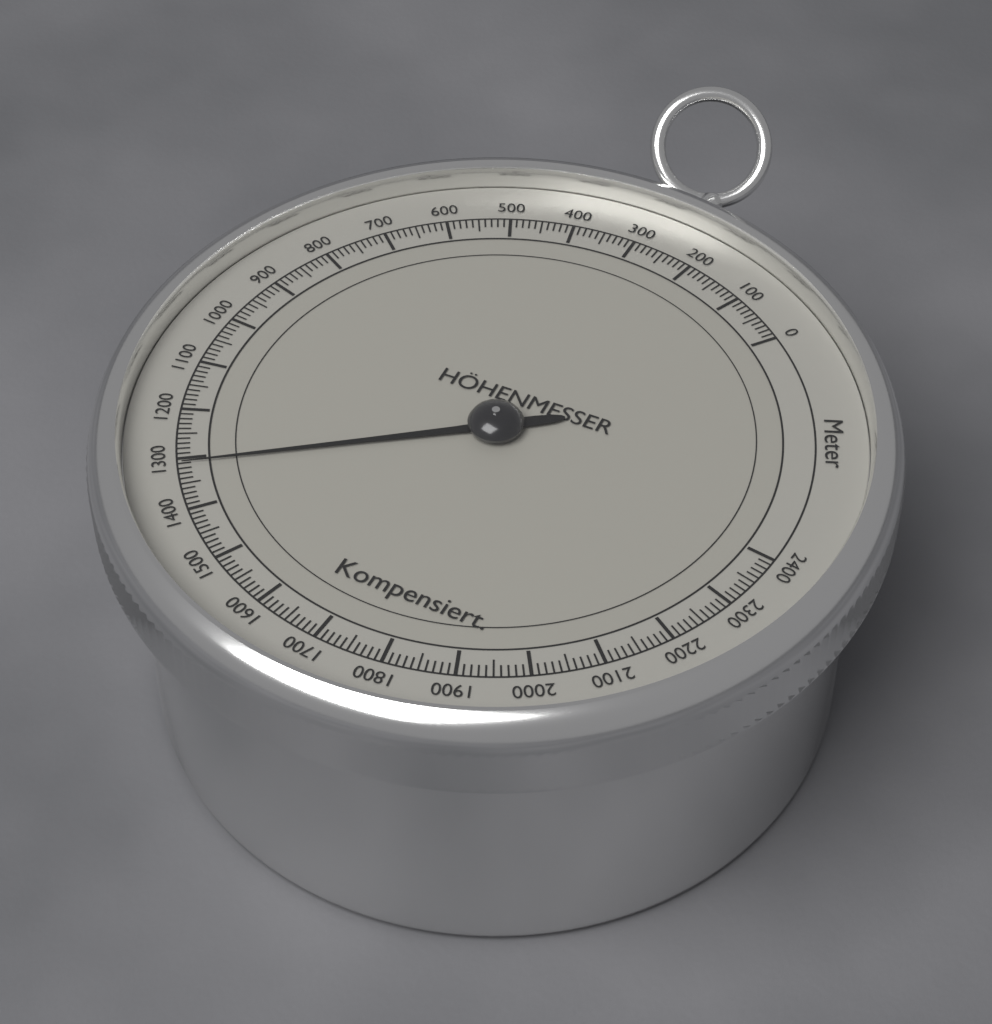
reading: 1310 m
